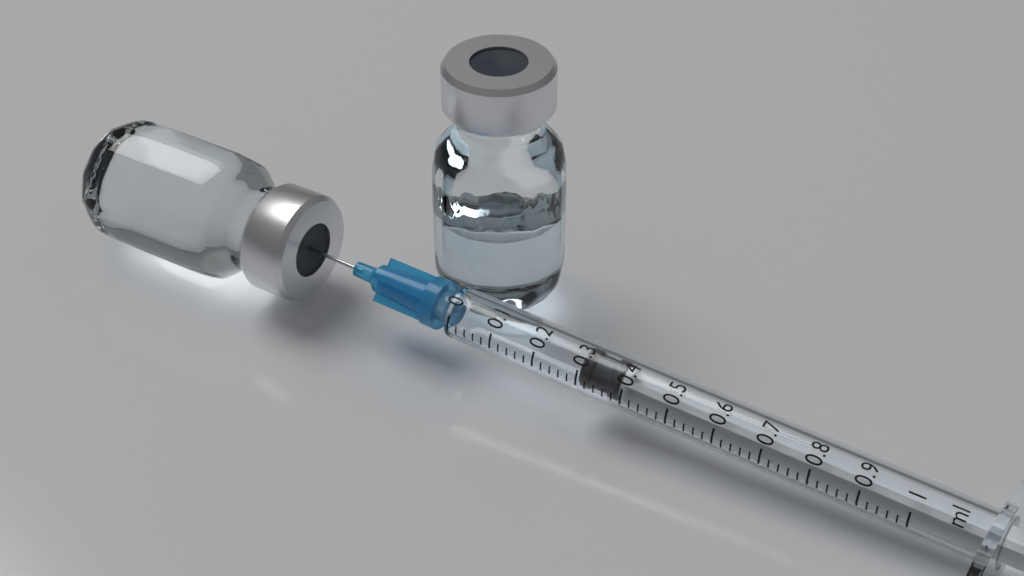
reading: 0.30 ml
